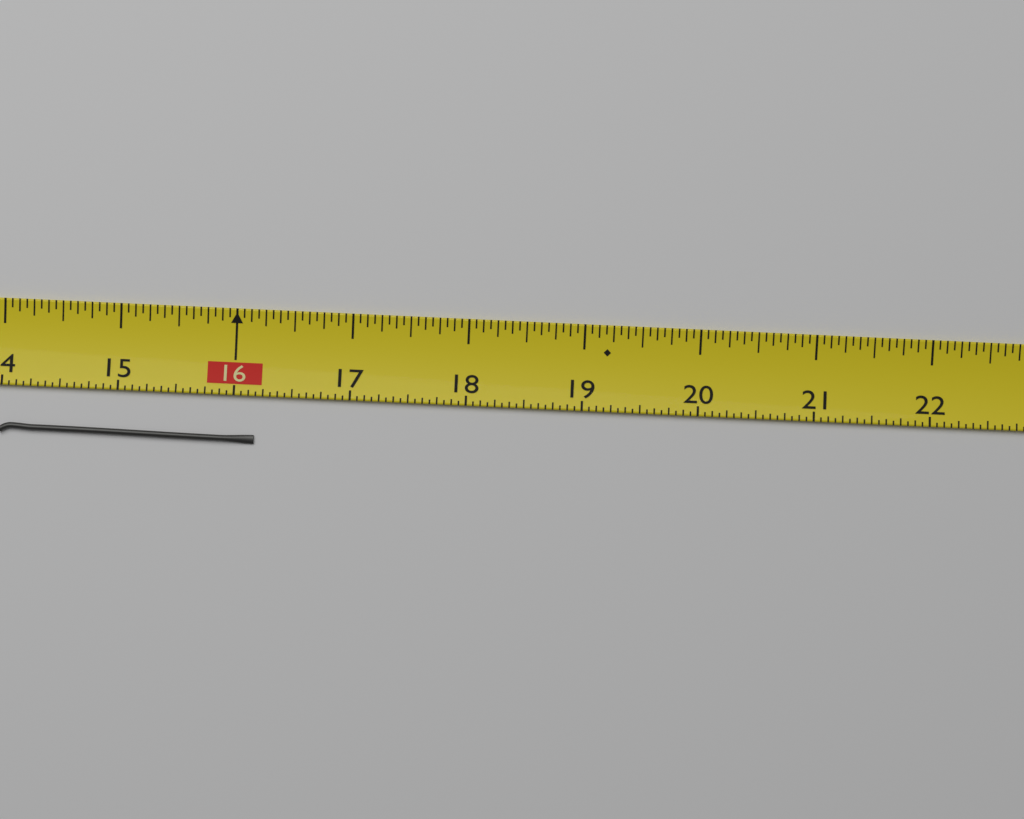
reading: 16.1875 (no unit)
